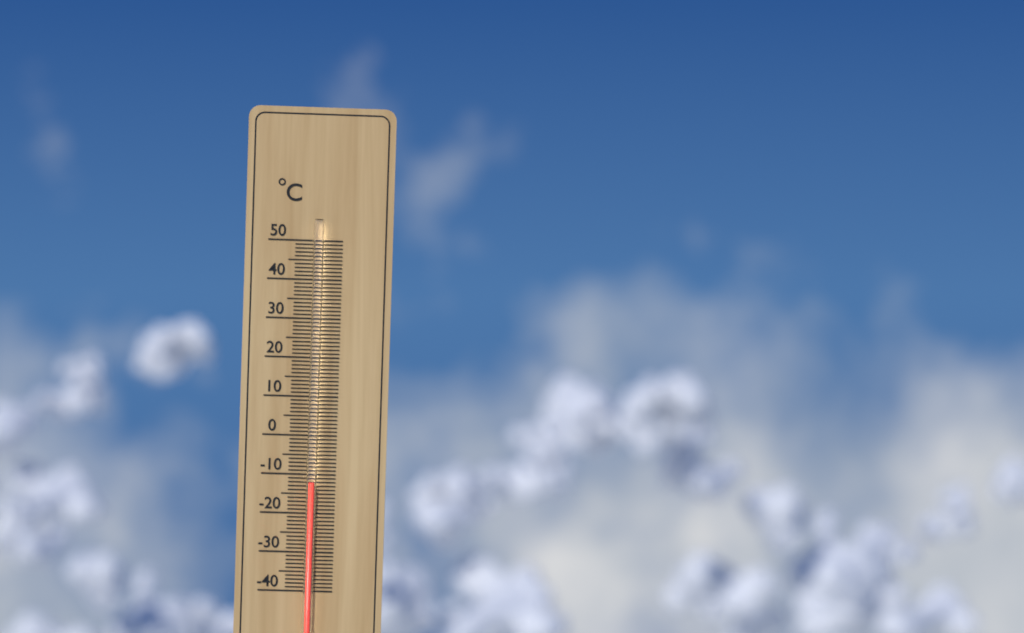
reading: -12 °C
